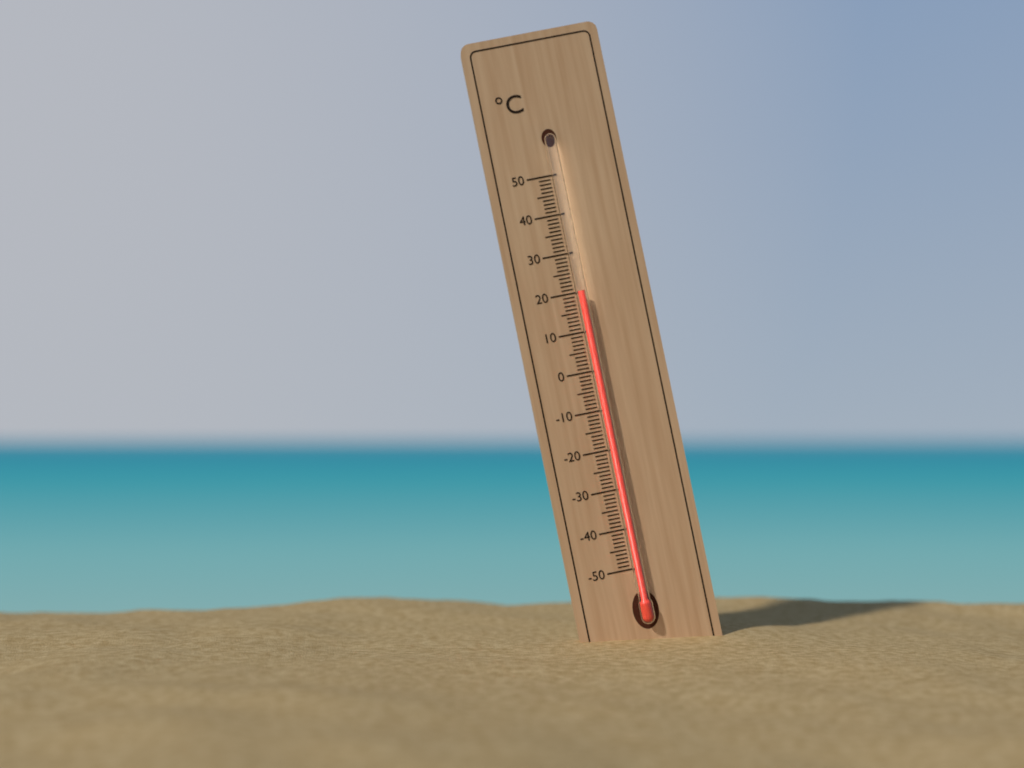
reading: 20 °C
